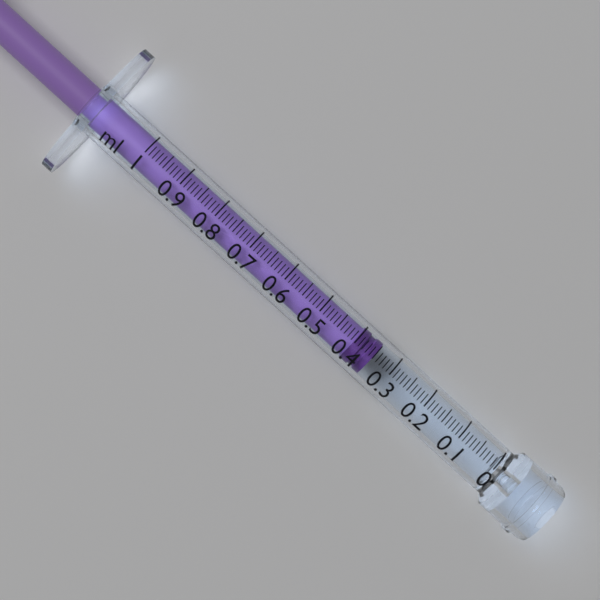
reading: 0.35 ml
